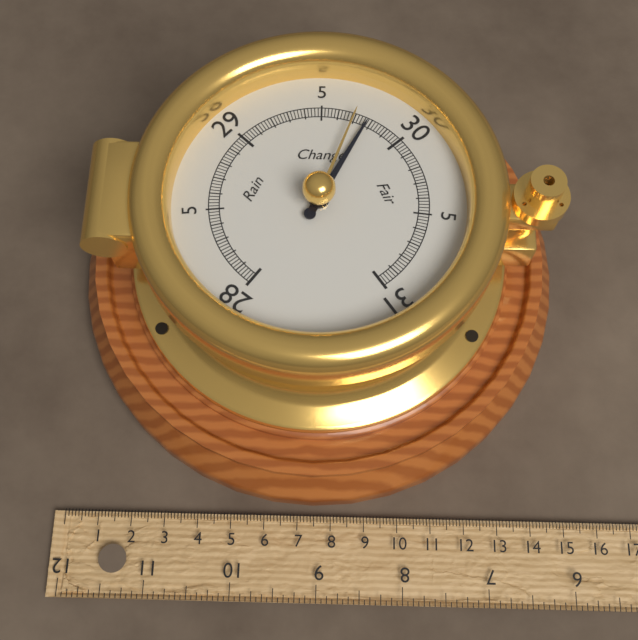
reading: 29.78 inHg
